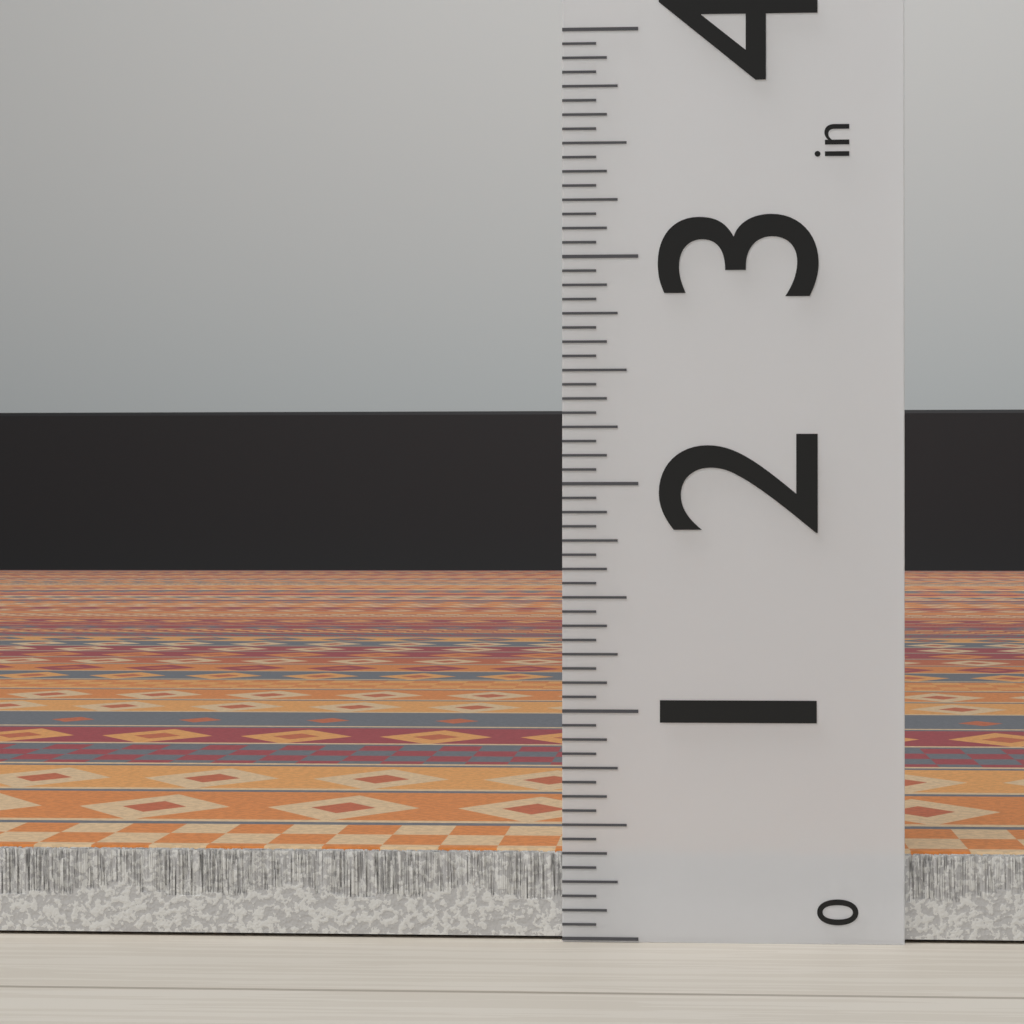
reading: 0.3750 in
